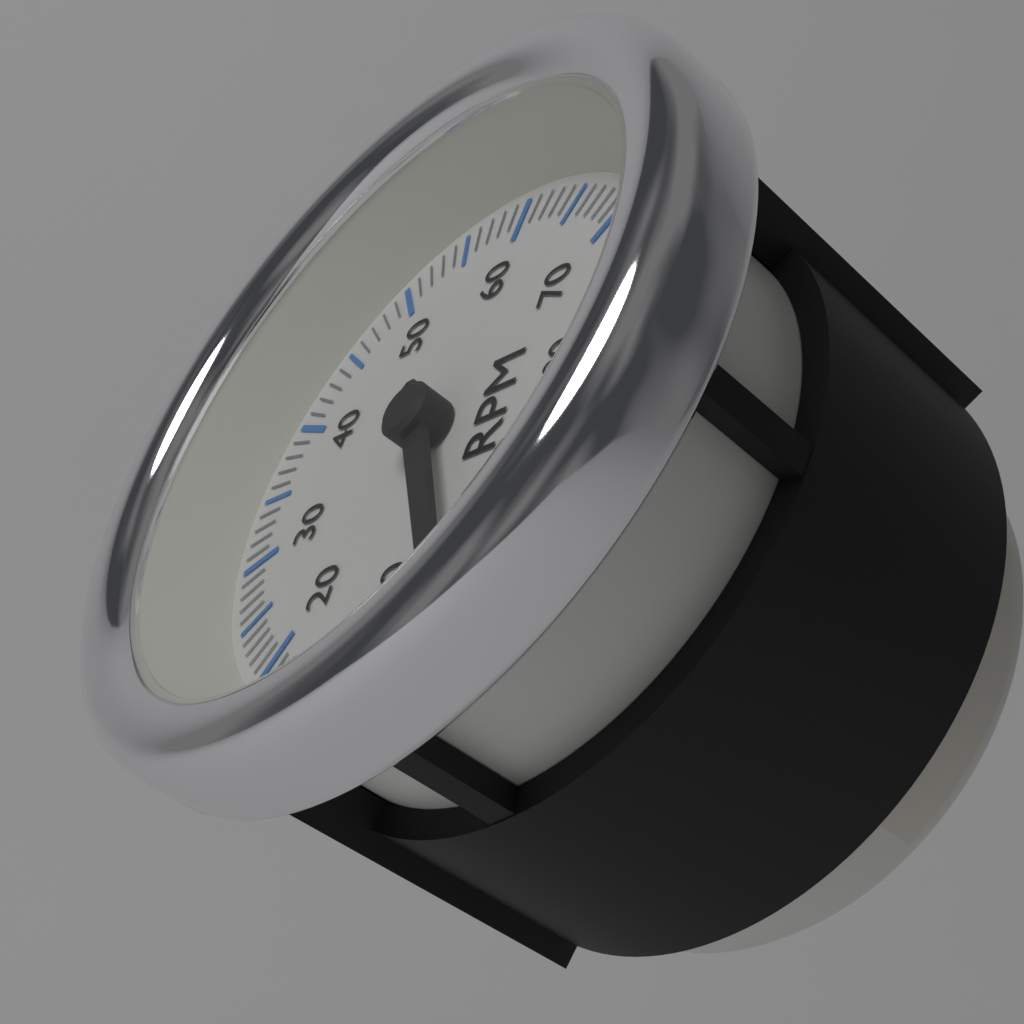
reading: 400 RPM
